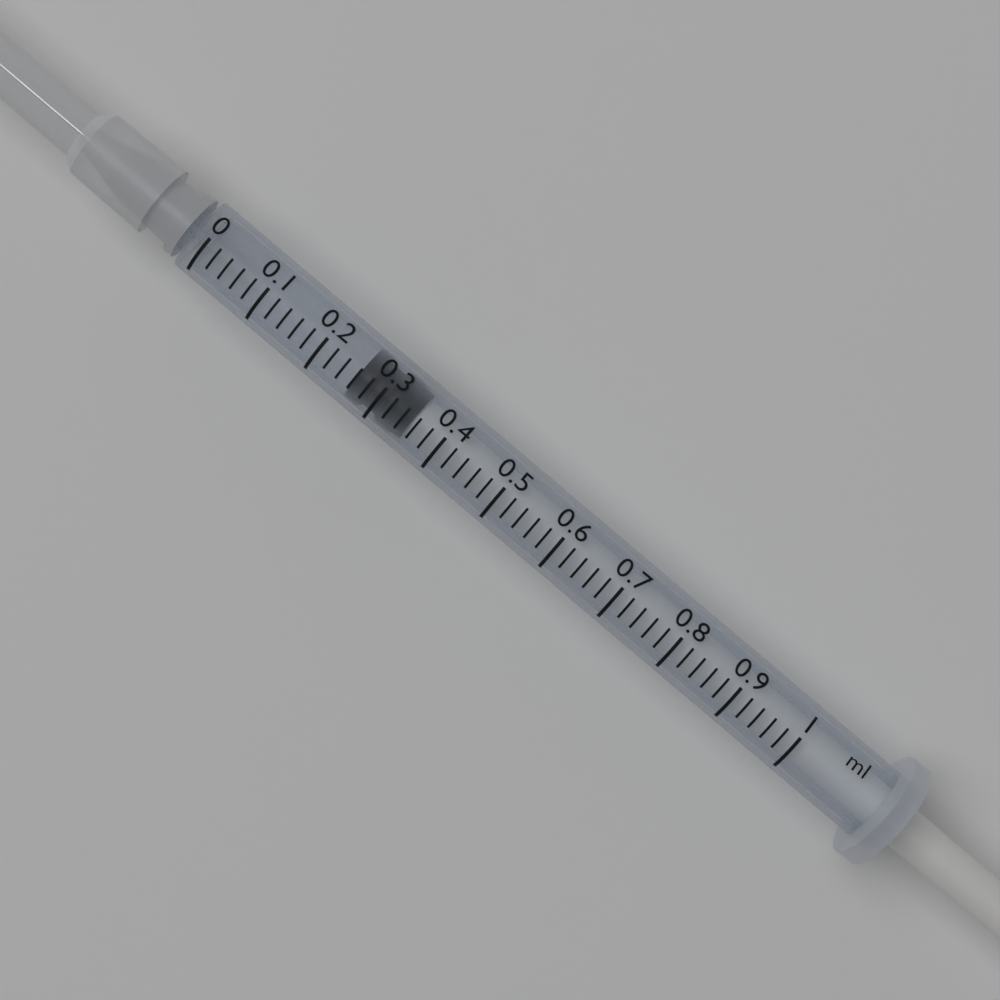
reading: 0.26 ml
